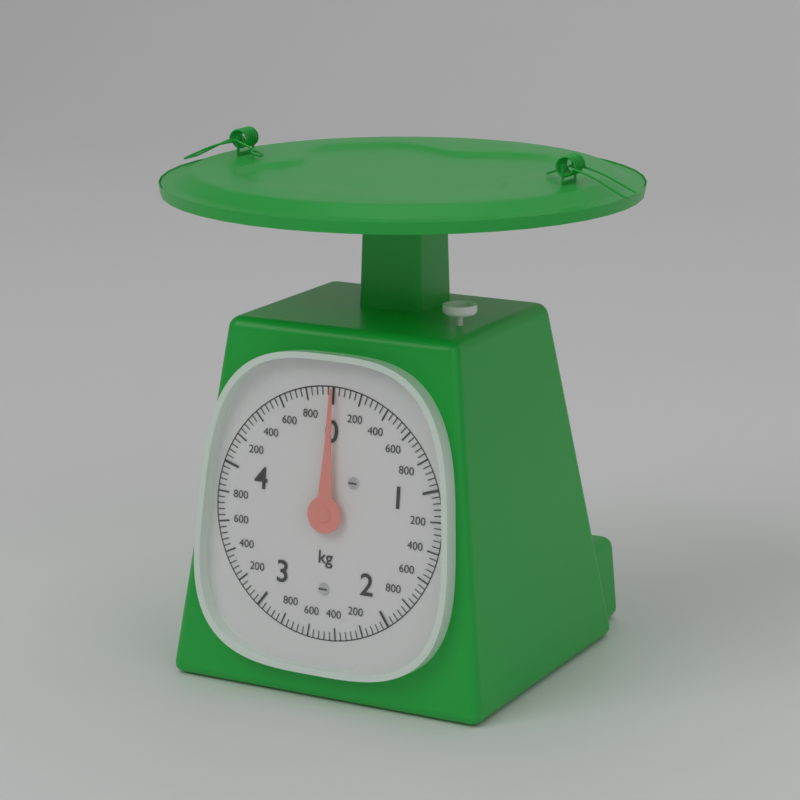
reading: 0.00 kg
